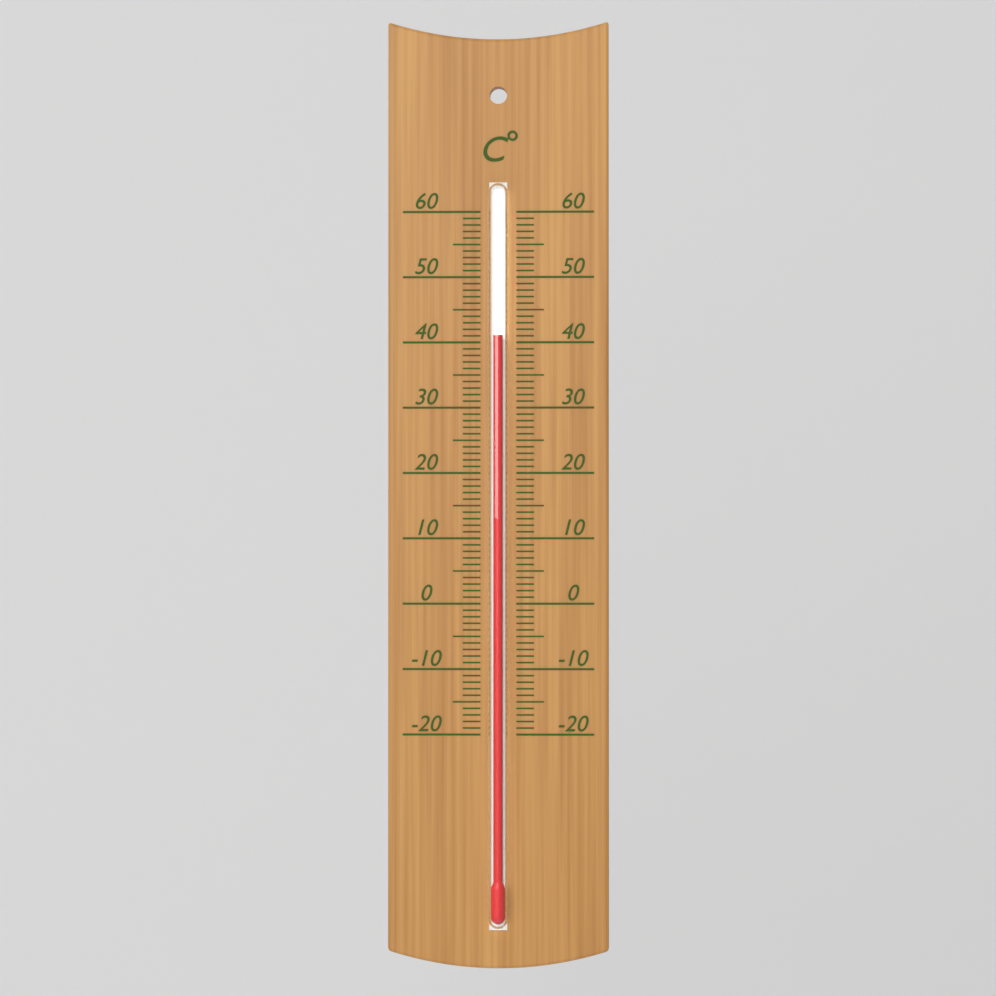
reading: 41 °C
